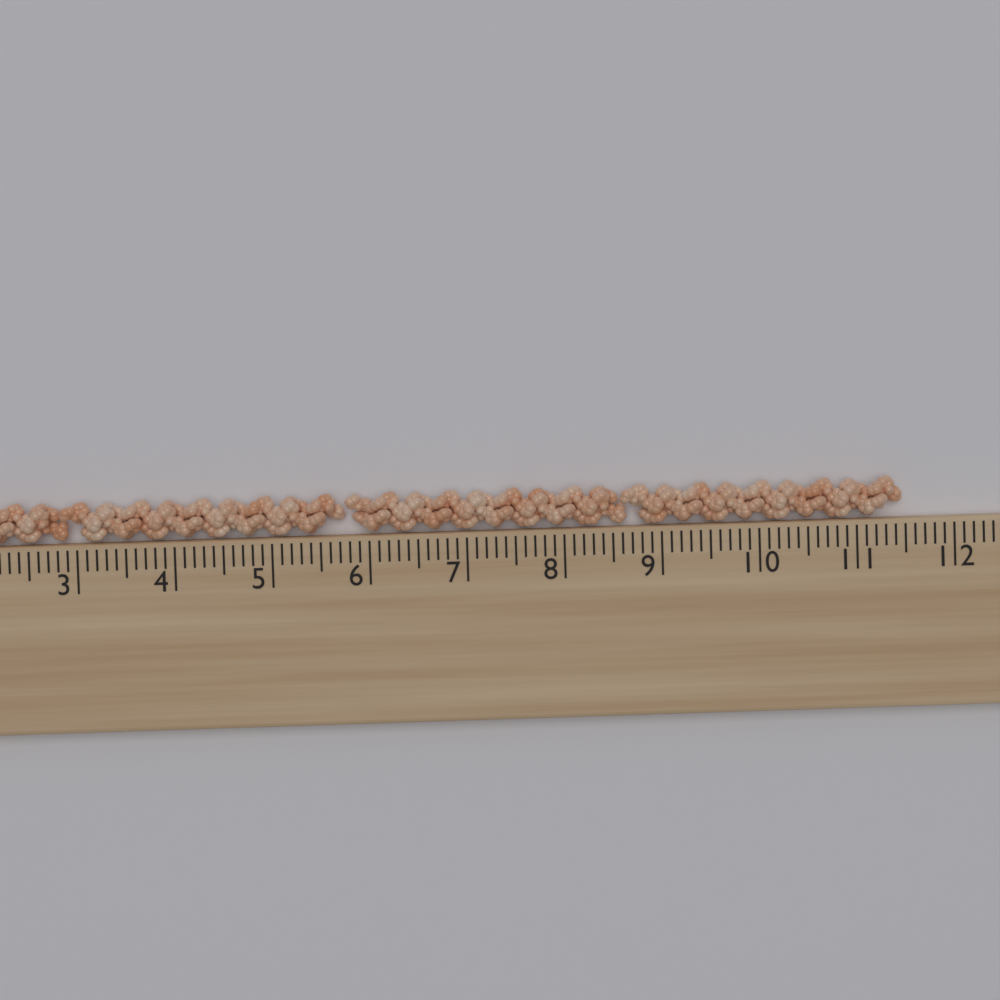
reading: 11.5 cm
